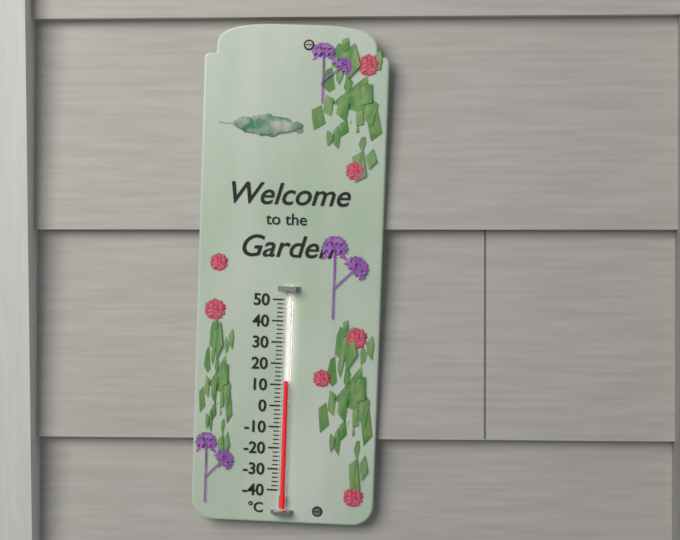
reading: 12 °C
